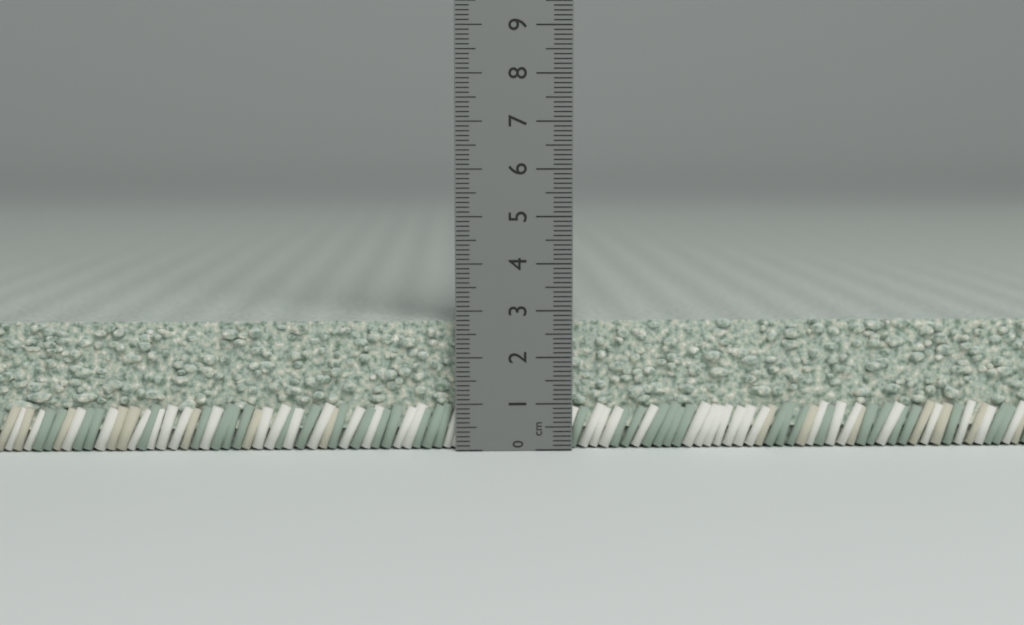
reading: 2.8 cm
